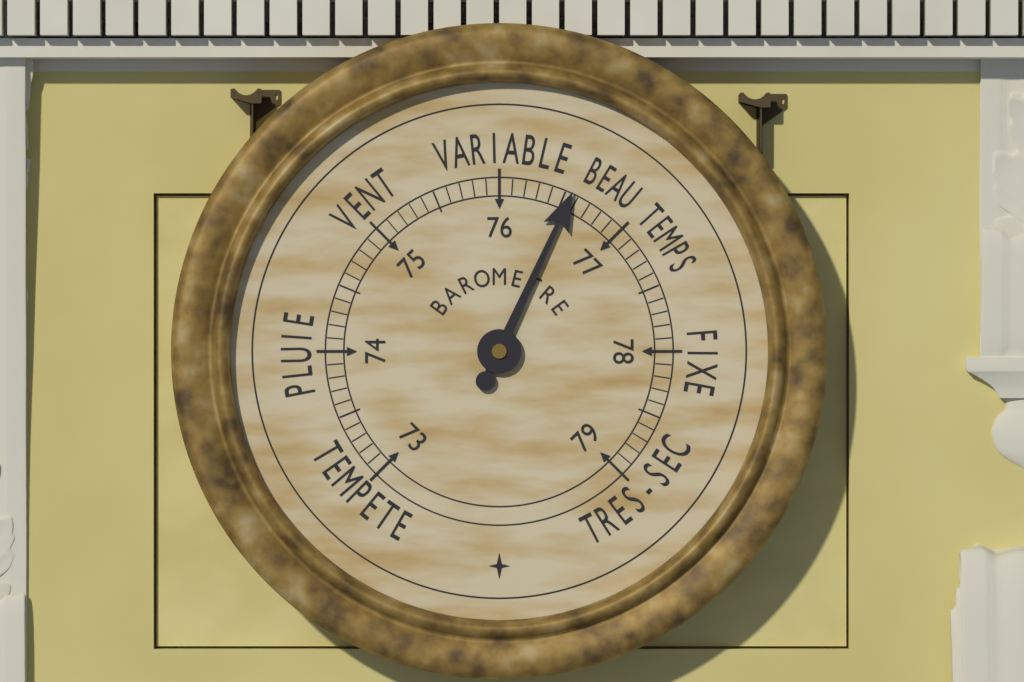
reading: 76.55 (no unit)
